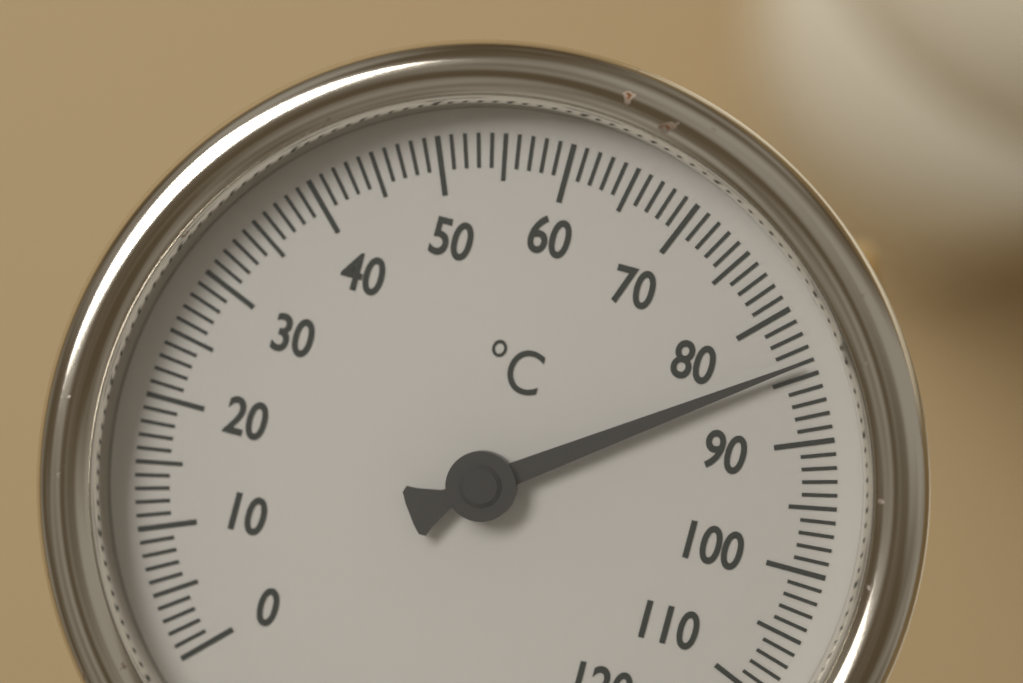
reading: 84 °C
